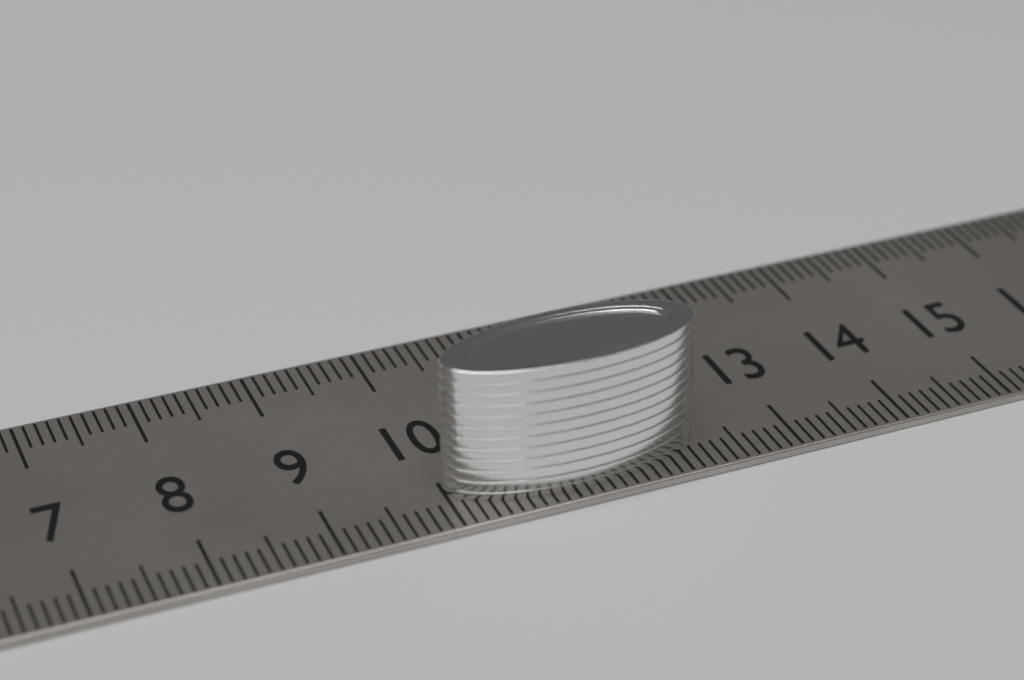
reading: 12.2 cm
